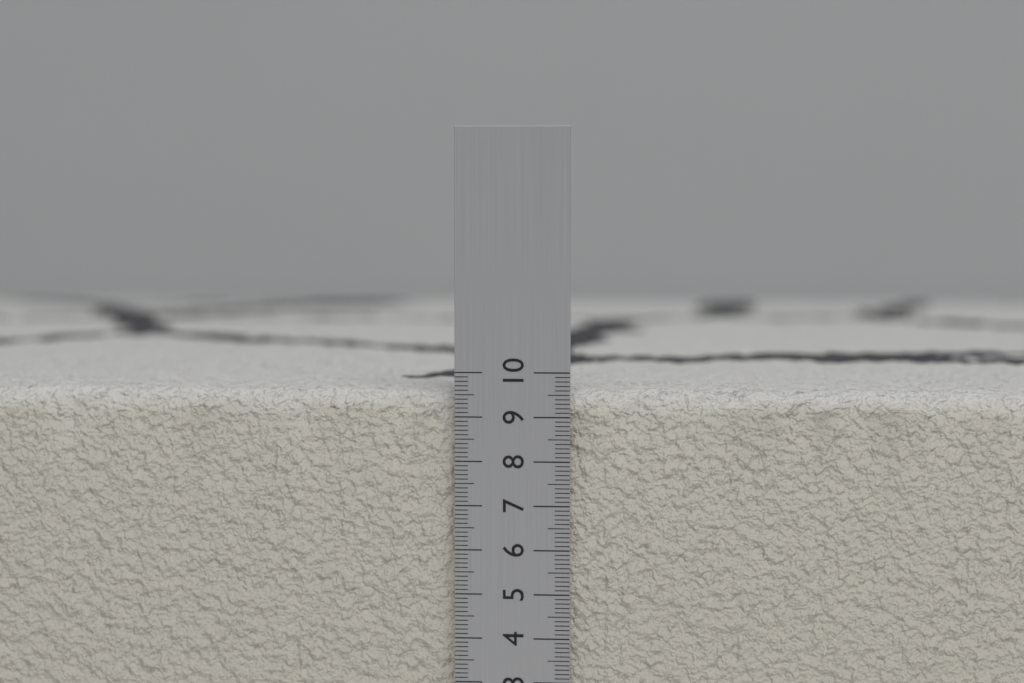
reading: 9.6 cm
